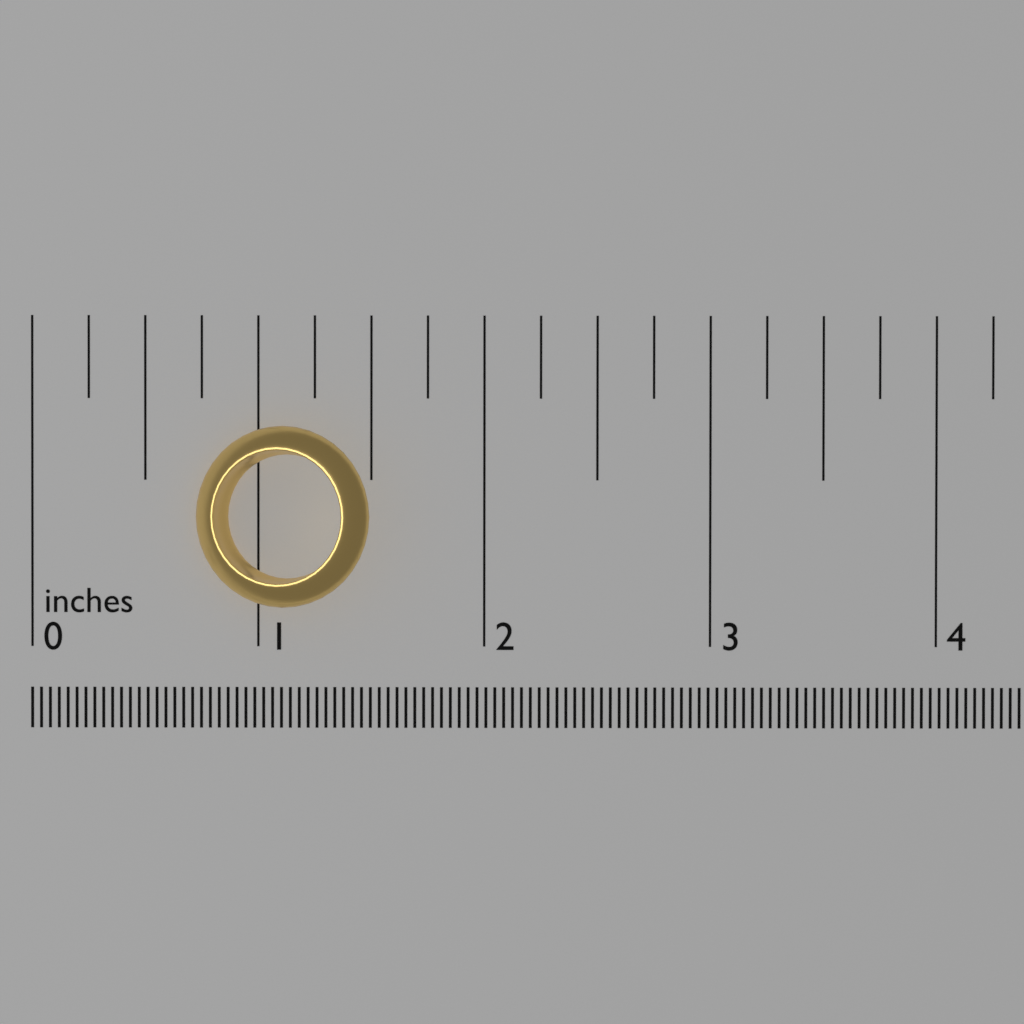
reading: 1.50 in
